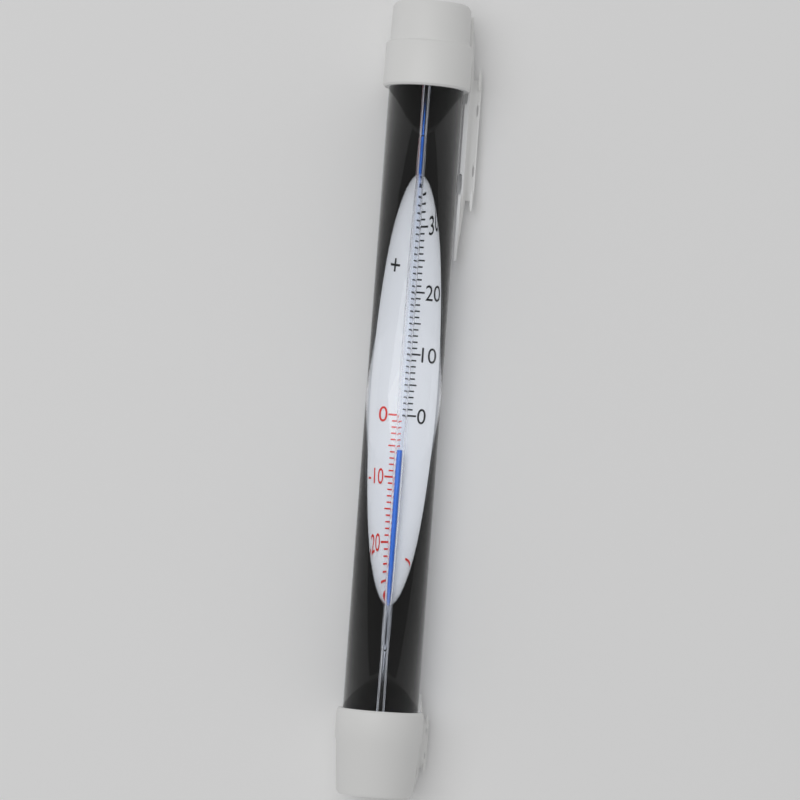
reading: -6 °C
